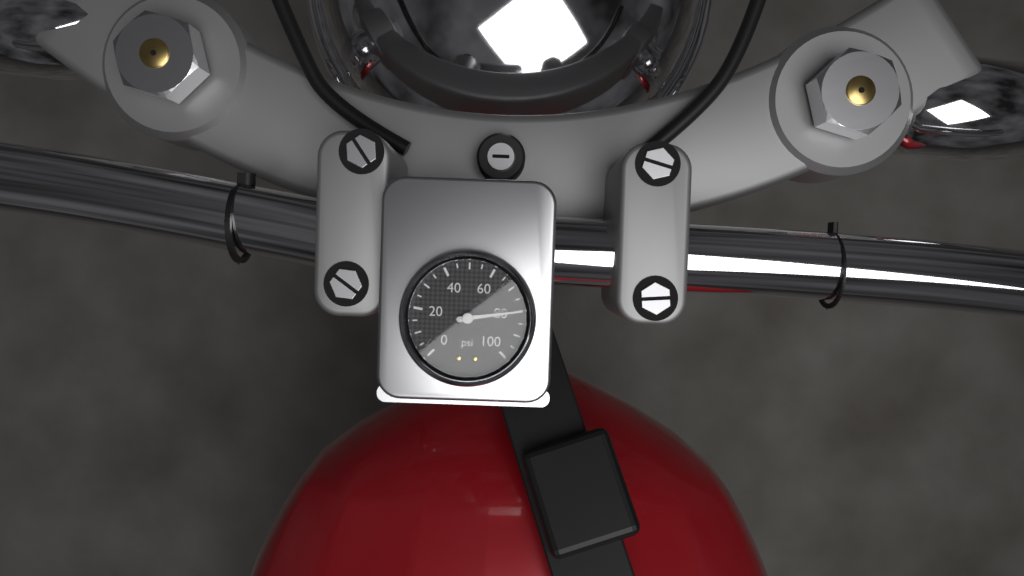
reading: 80 psi
